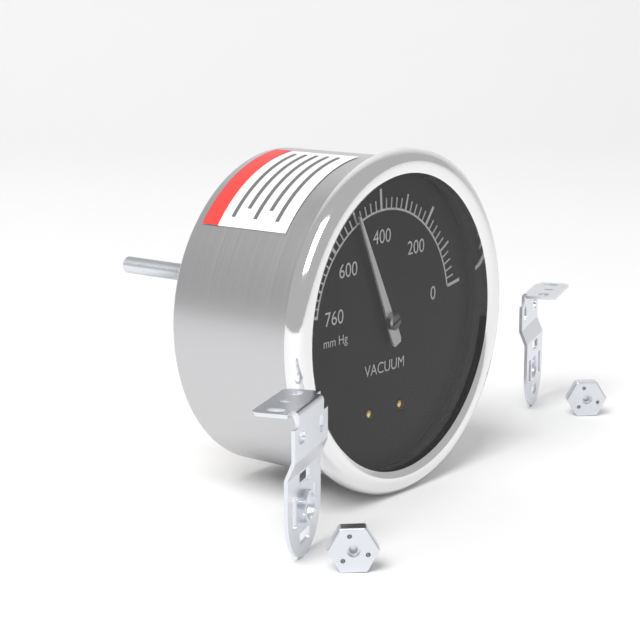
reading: 500 mm Hg
